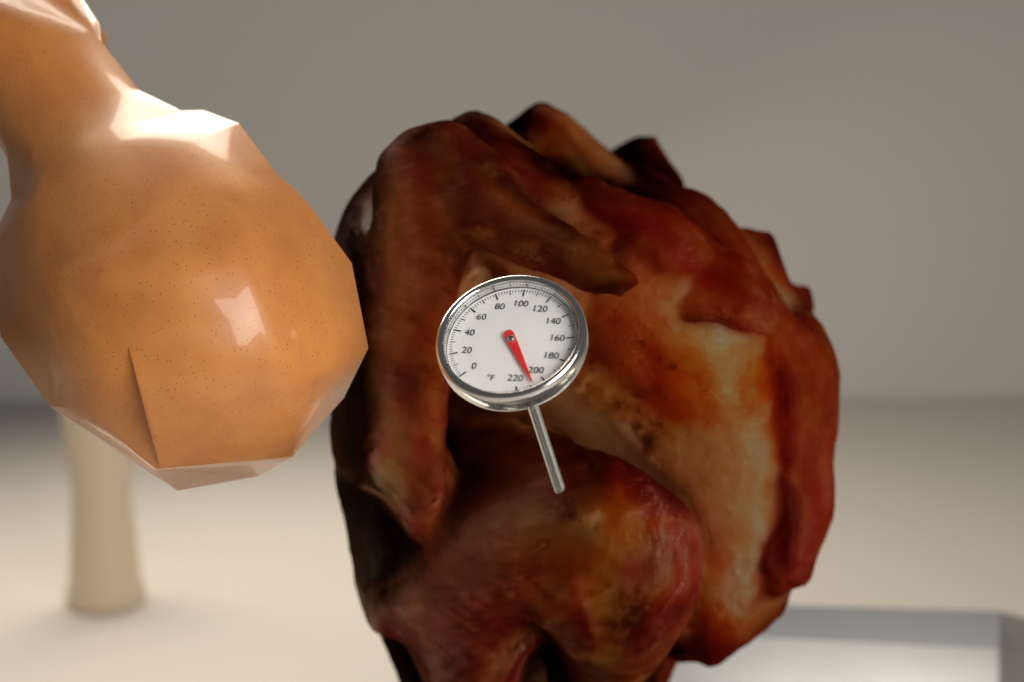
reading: 208 °F
